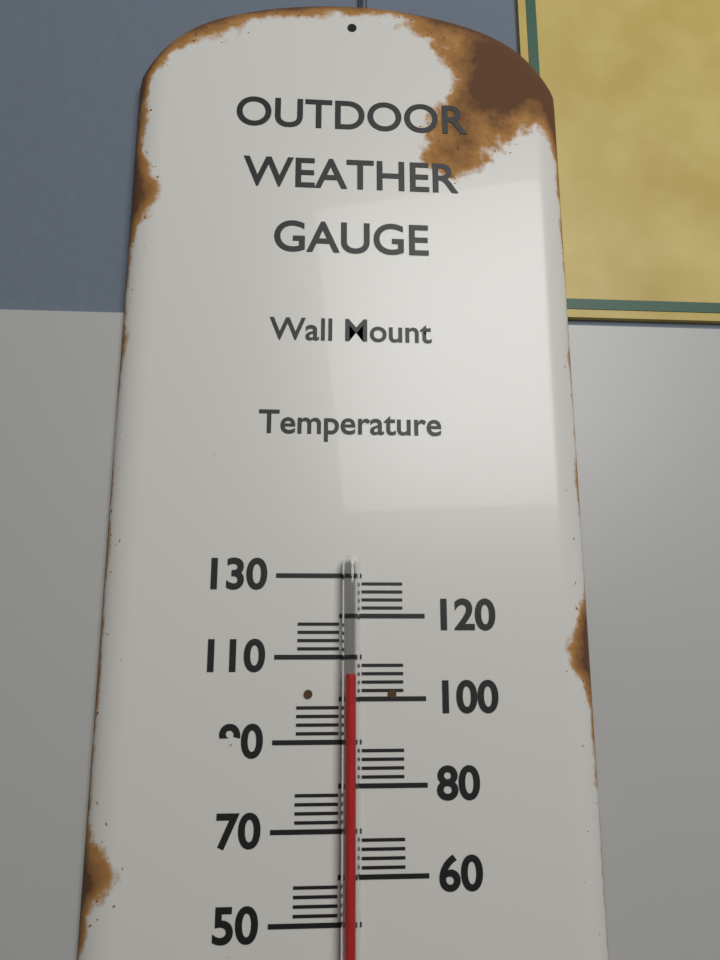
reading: 106 (no unit)
